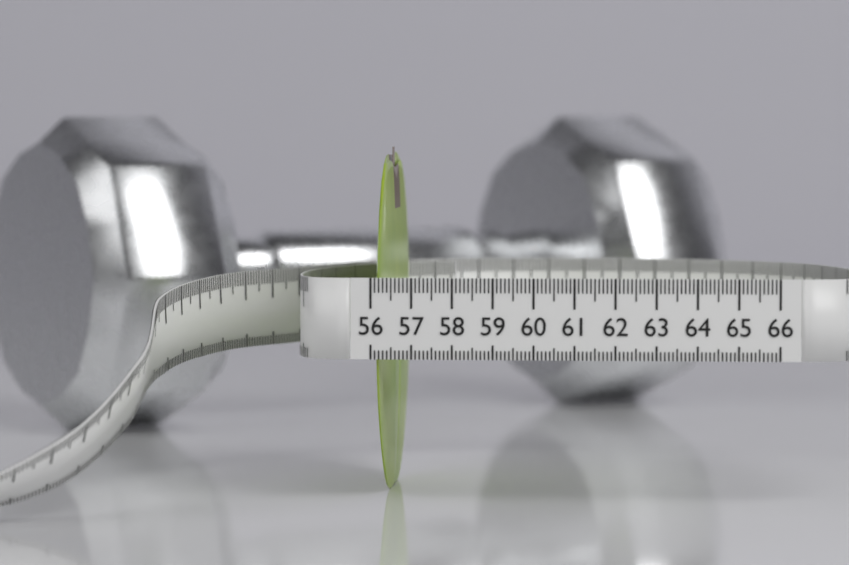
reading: 56.3 (no unit)
